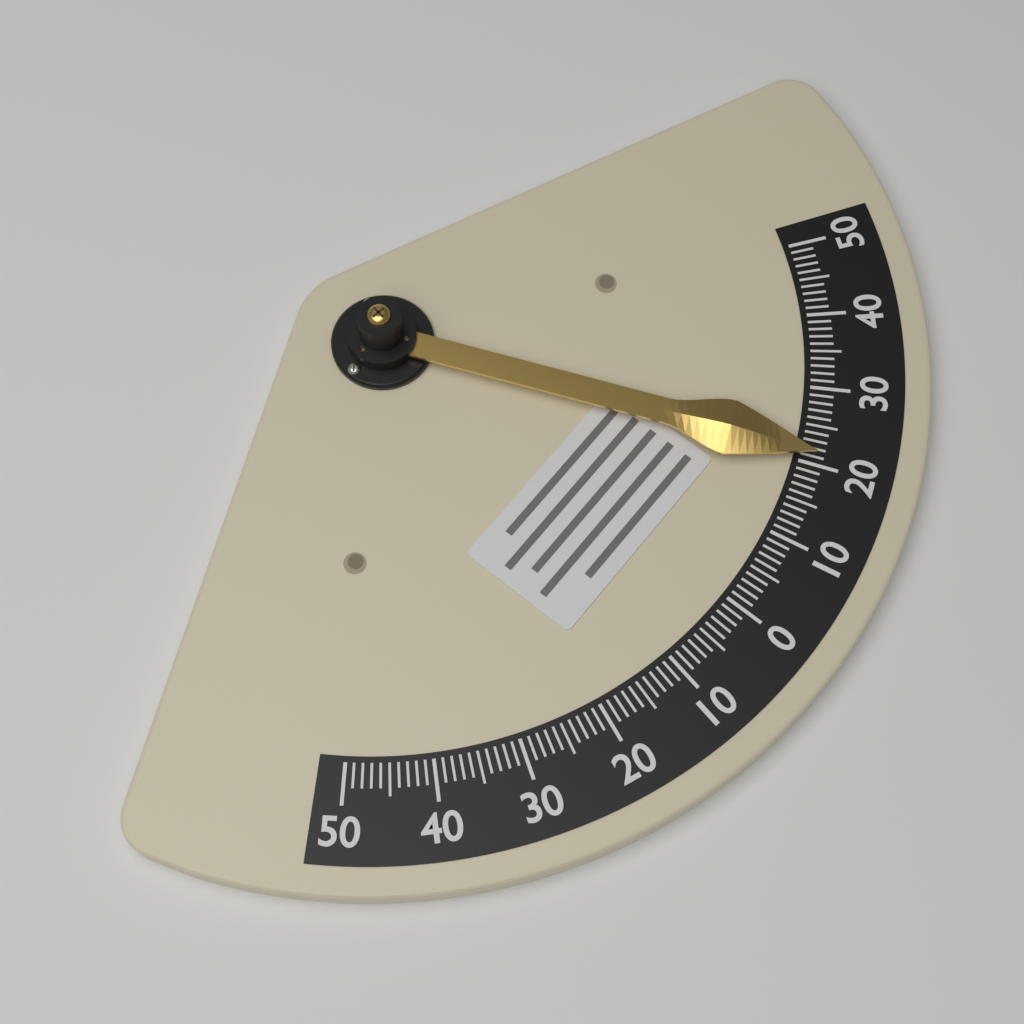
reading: 21 (no unit)
